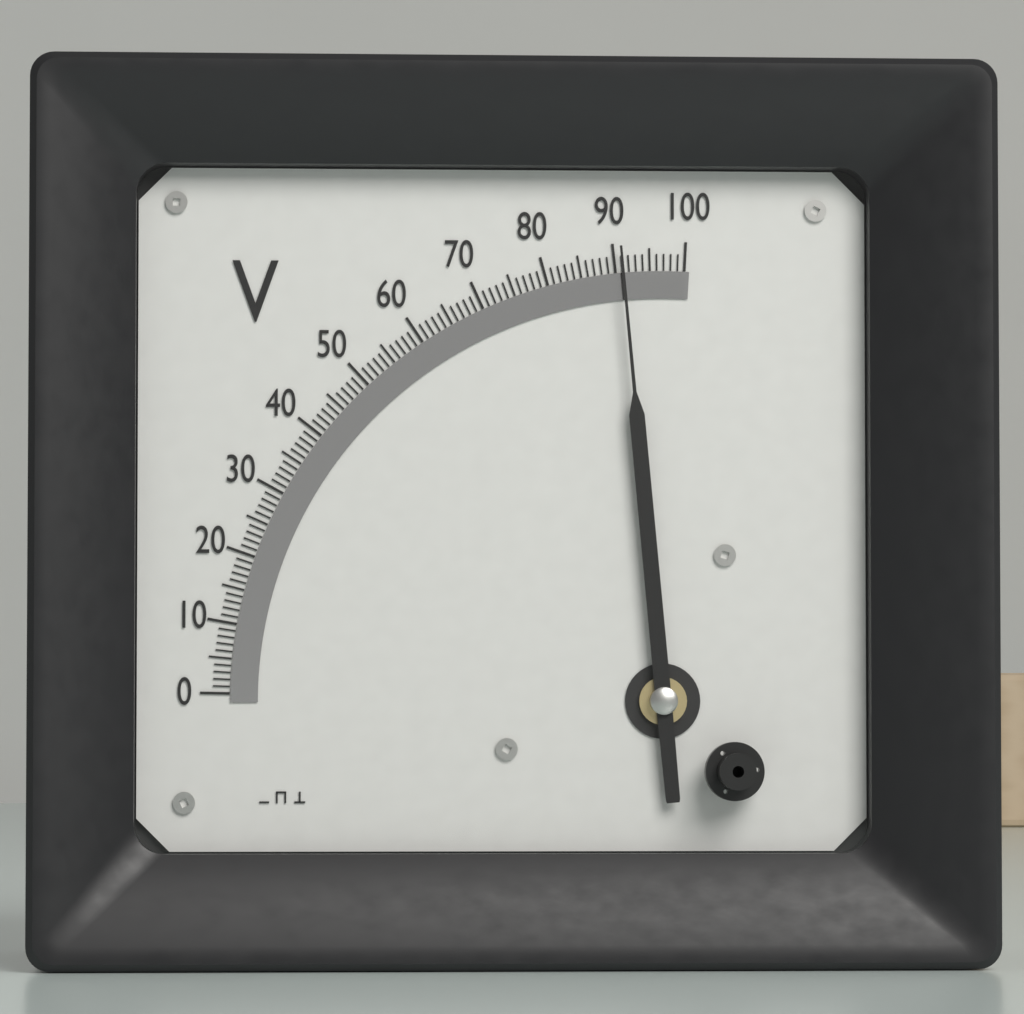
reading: 91 V
